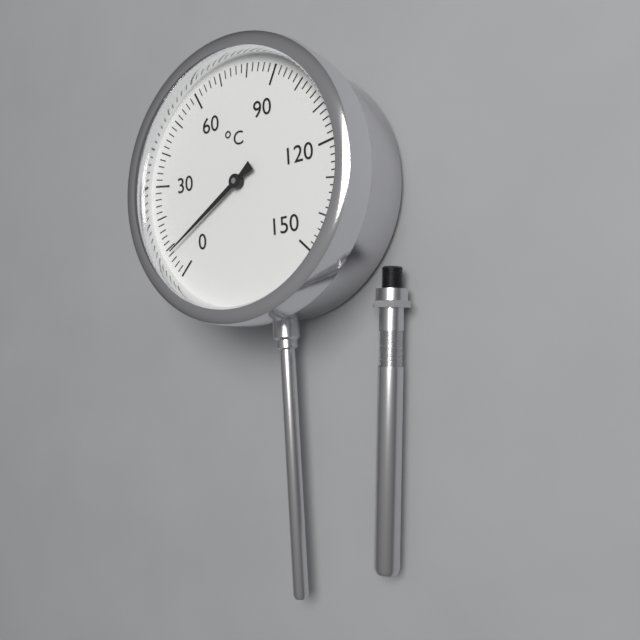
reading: 8 °C
